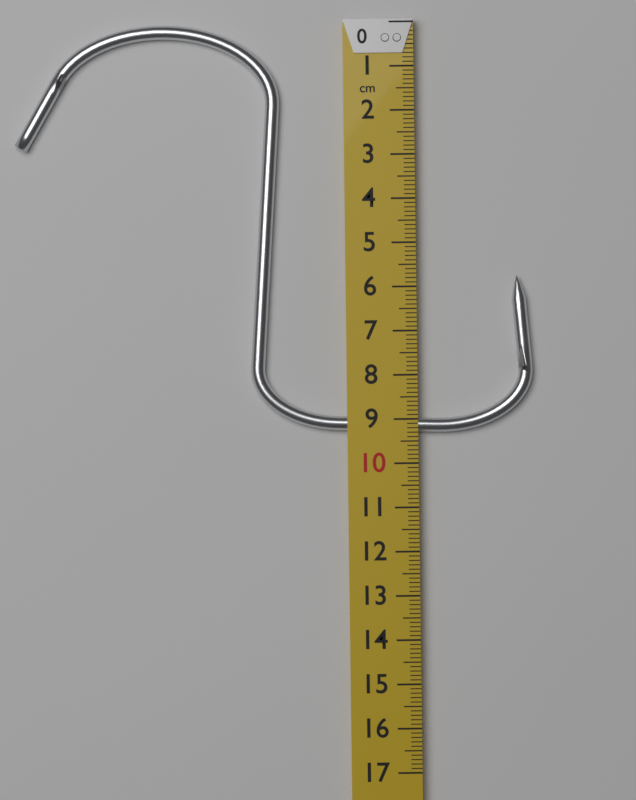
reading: 9.3 cm
